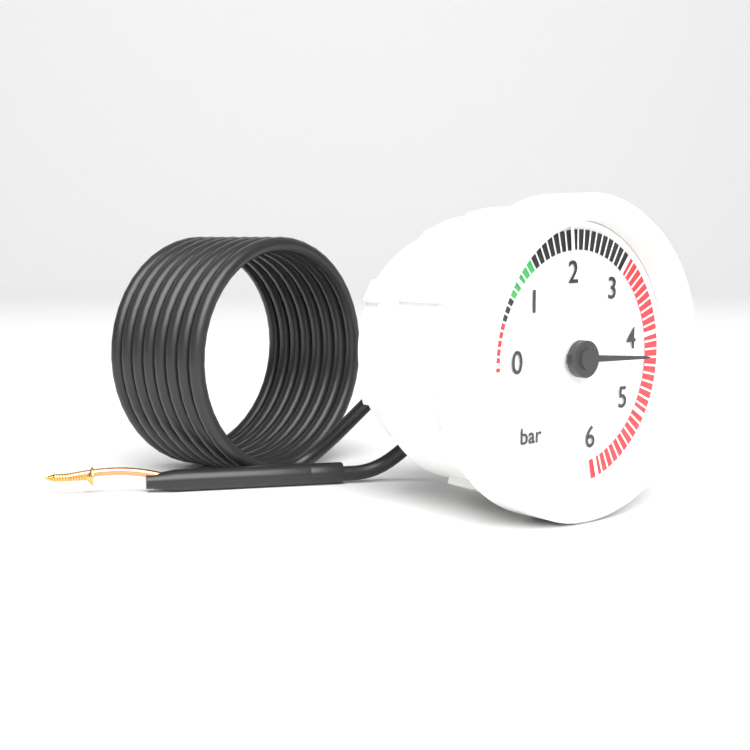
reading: 4.3 bar
